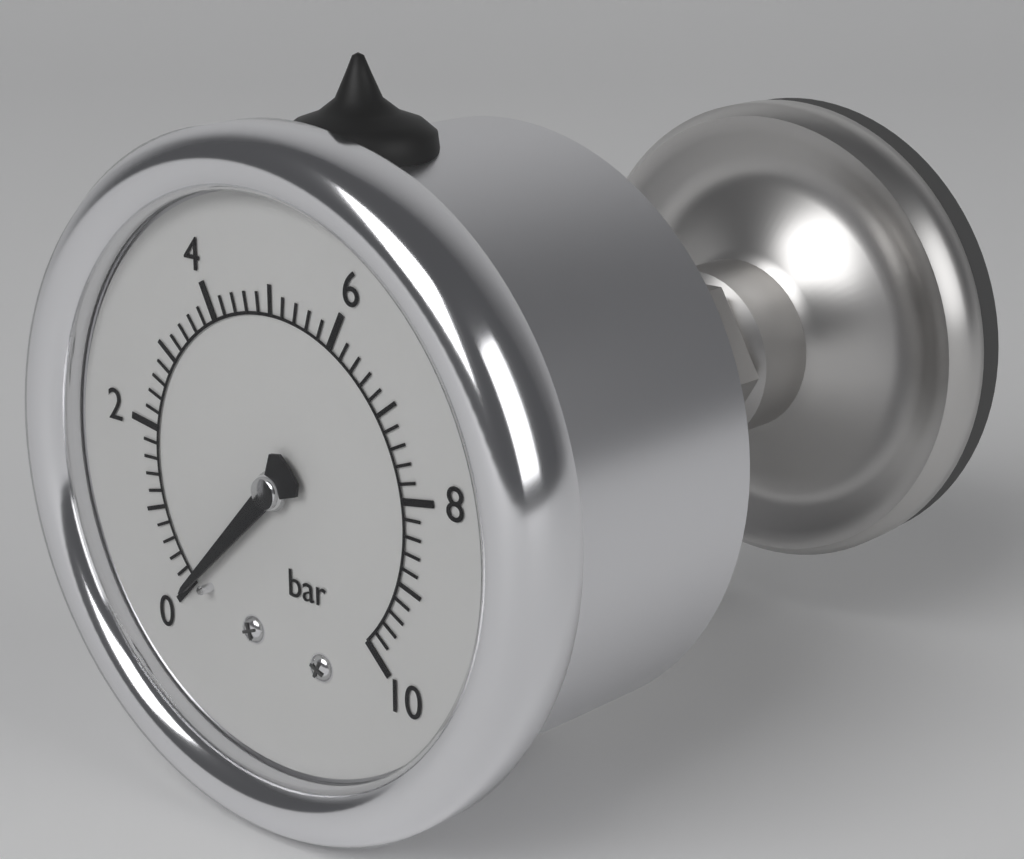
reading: 0.0 bar
